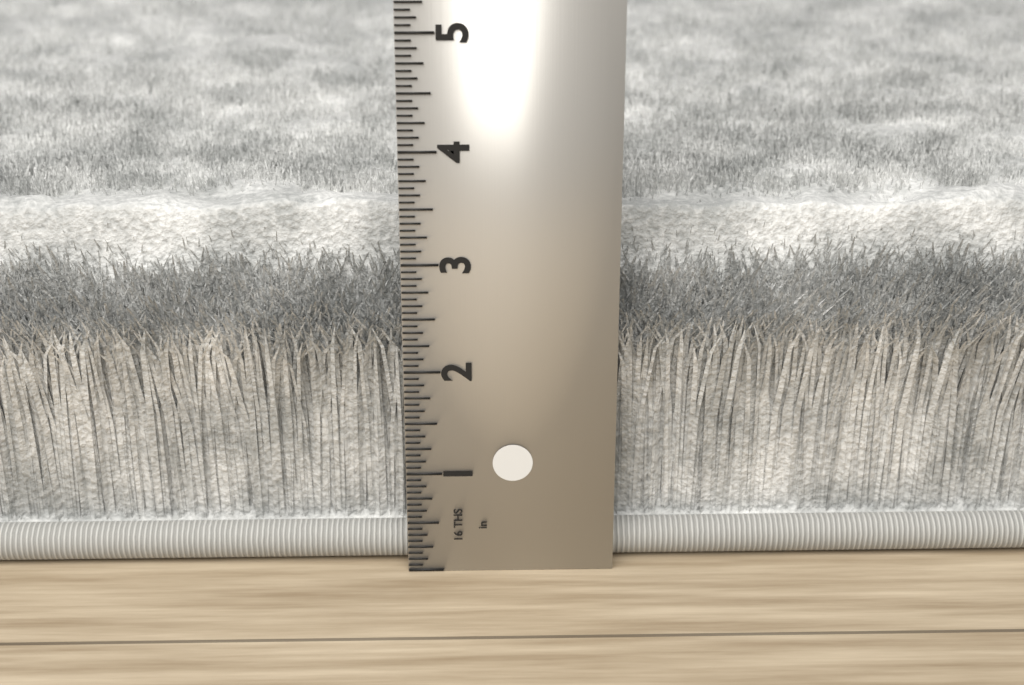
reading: 3.3750 in
